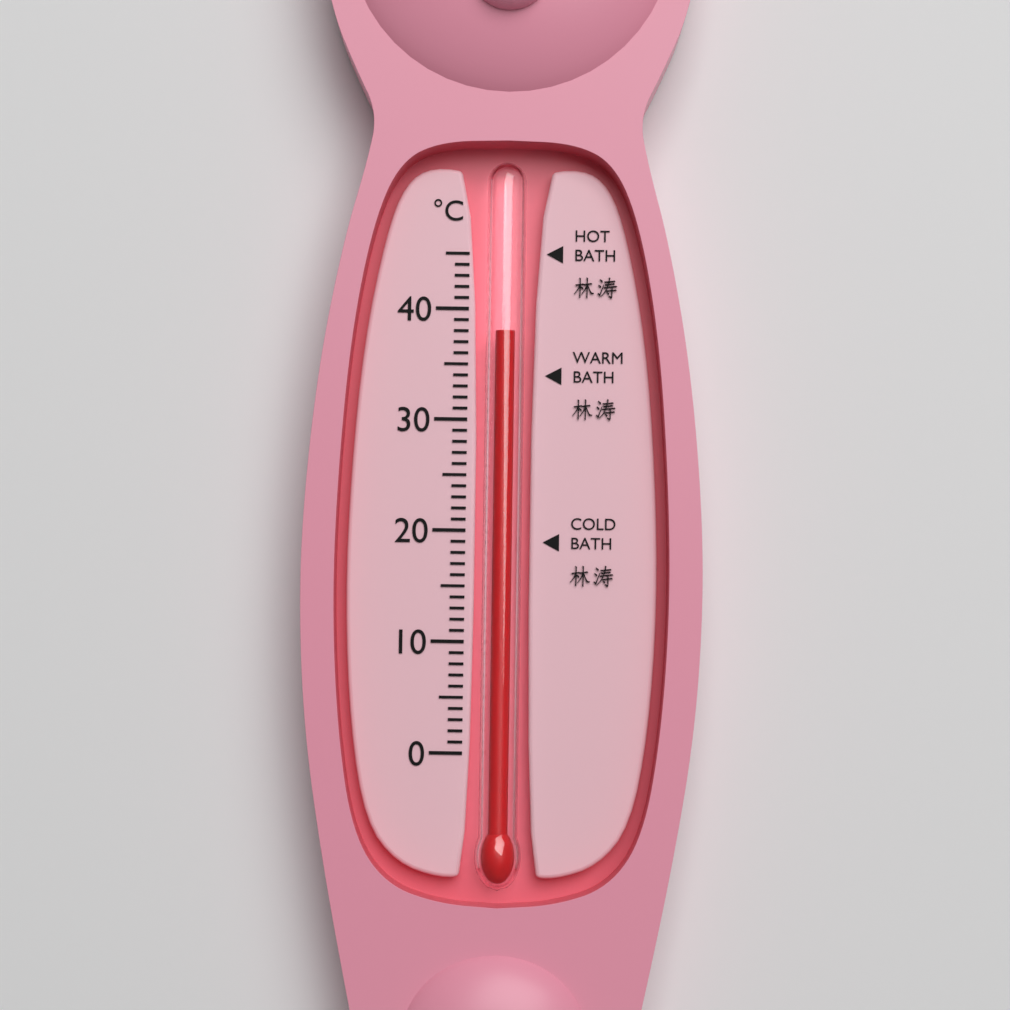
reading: 38 °C
